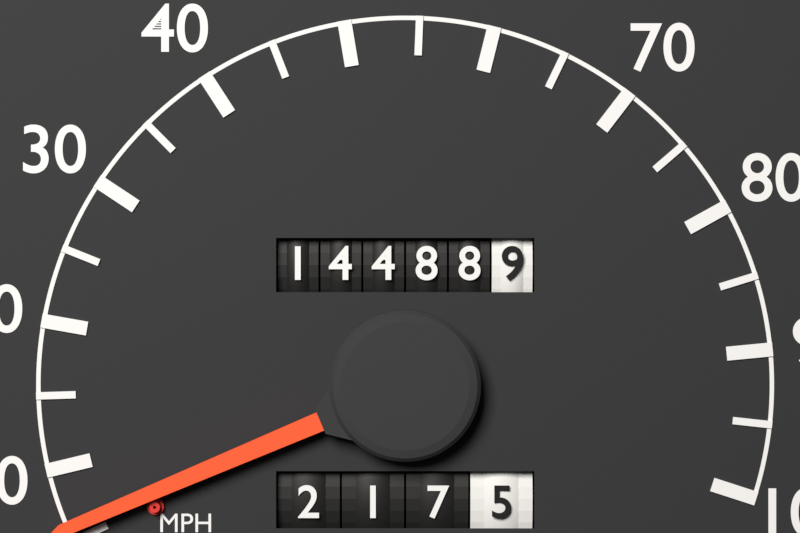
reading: 6 MPH
